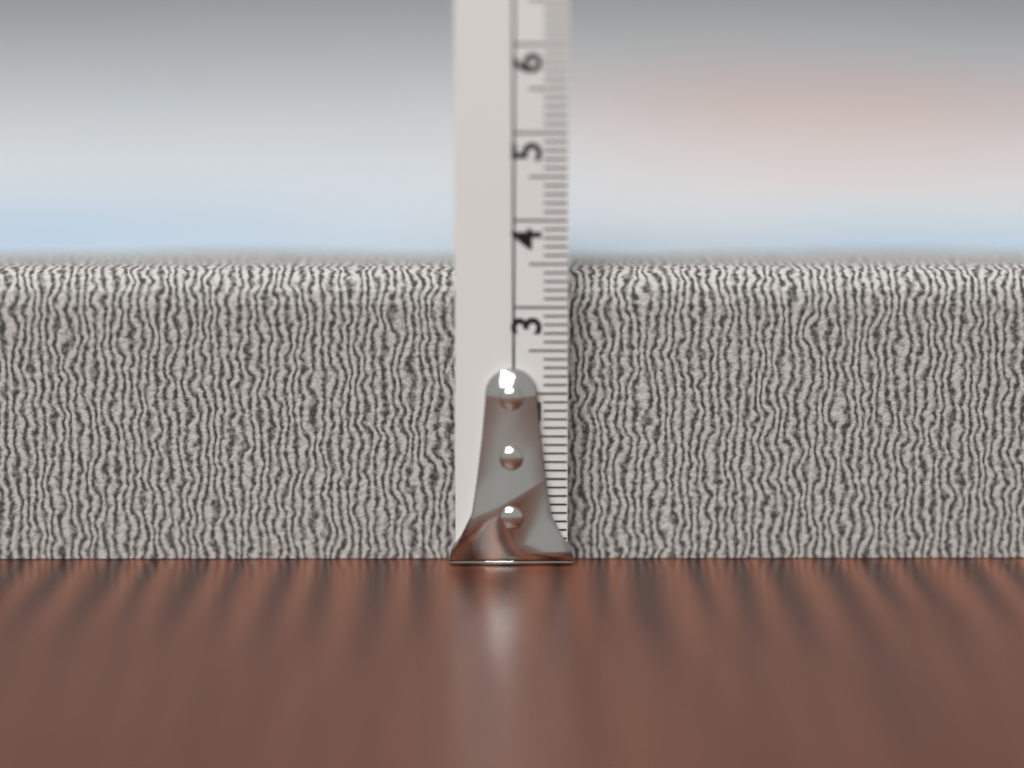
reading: 3.4 cm
